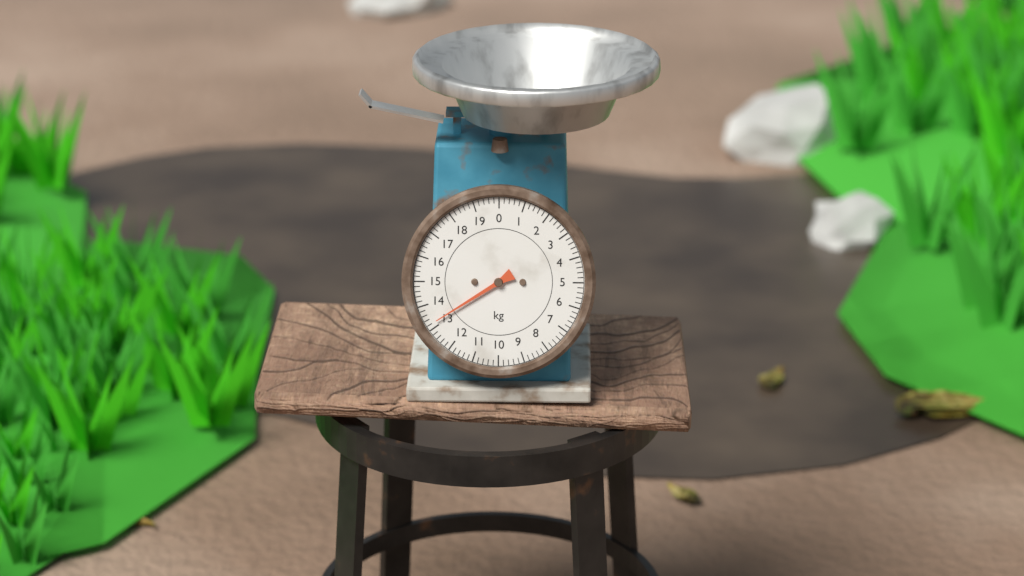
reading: 13.2 kg
